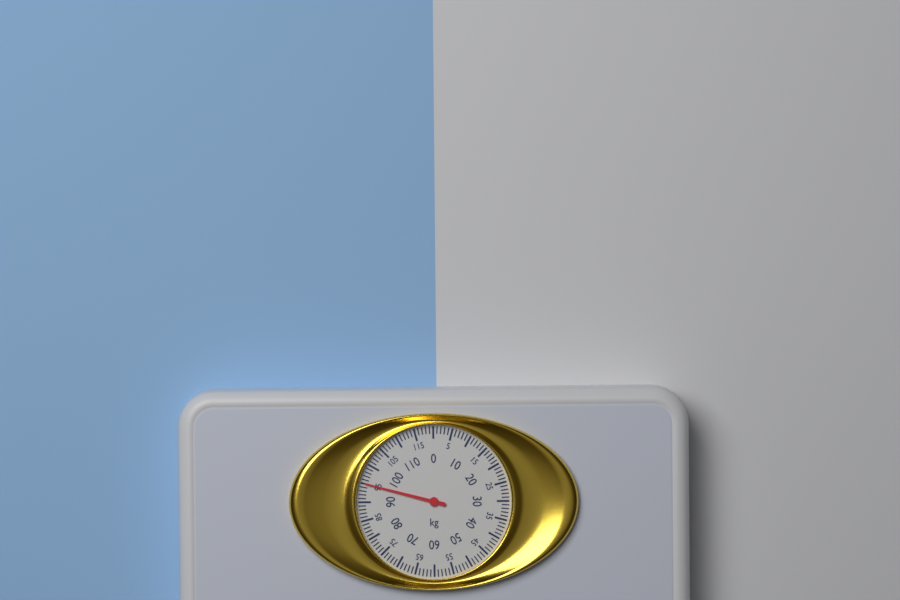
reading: 95 kg
